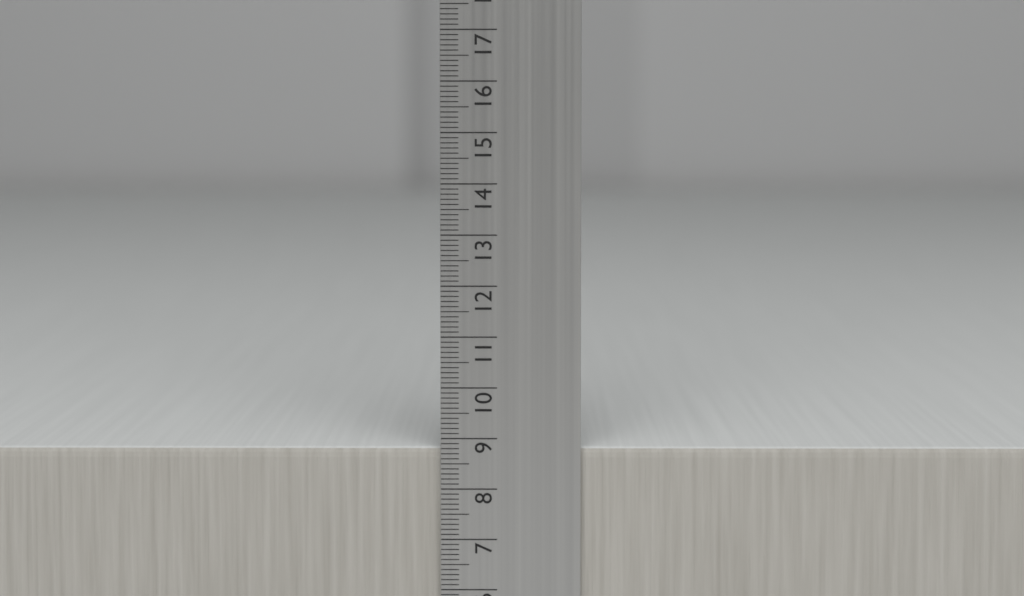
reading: 8.8 cm
